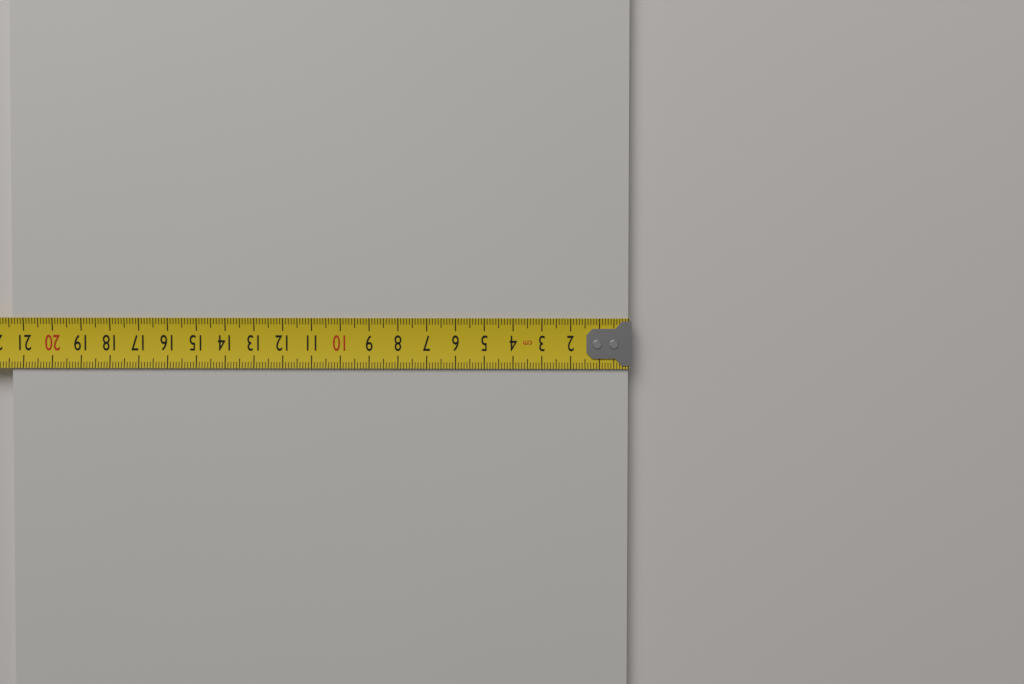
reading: 21.4 cm
